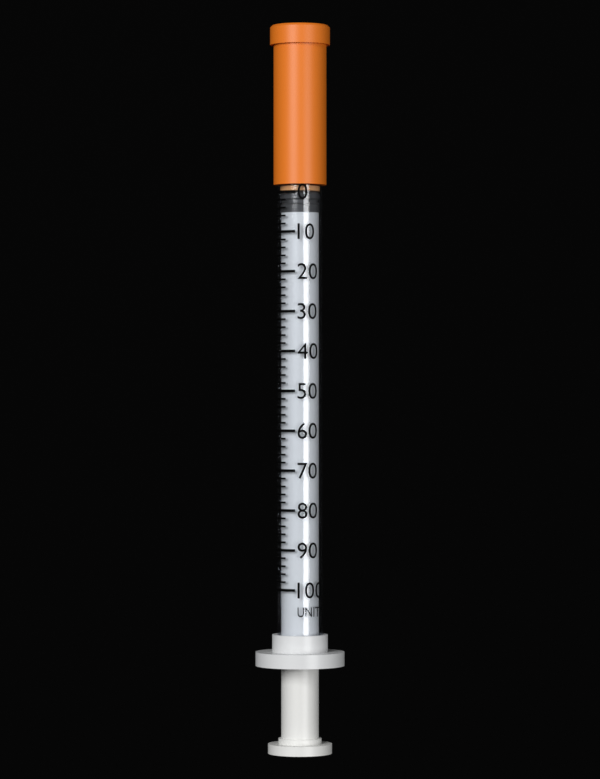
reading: 0 units
